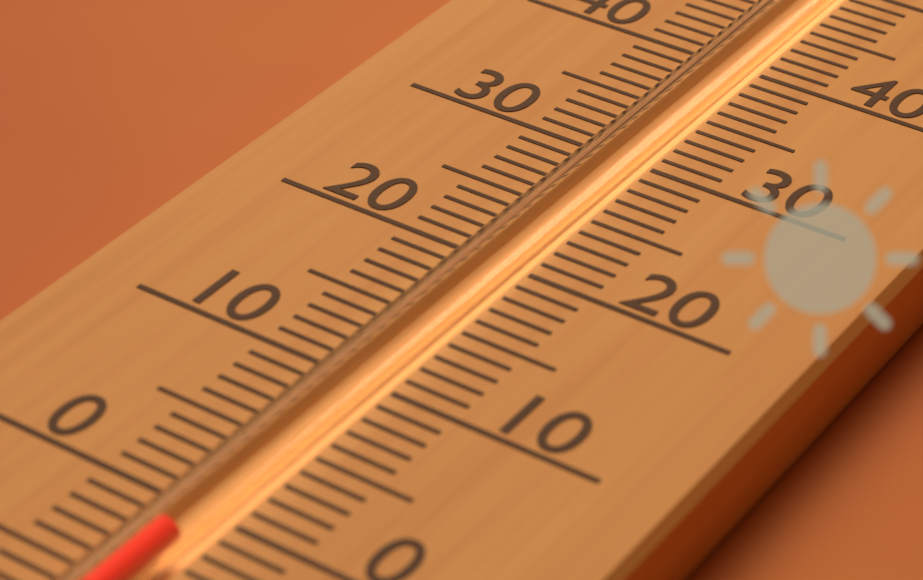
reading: -2 (no unit)
